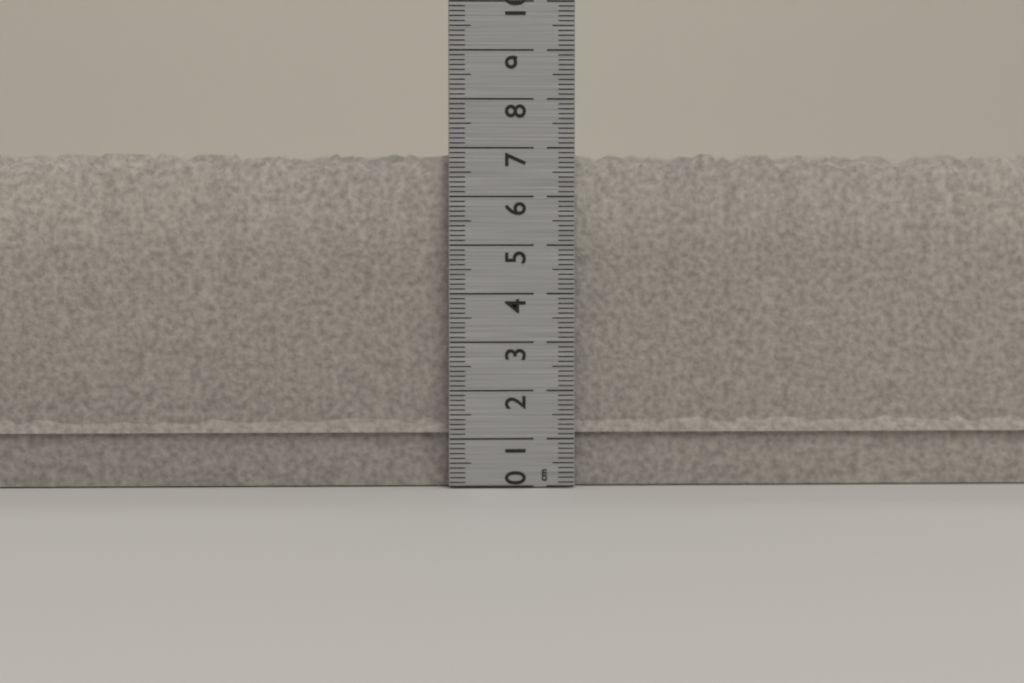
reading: 7.0 cm
